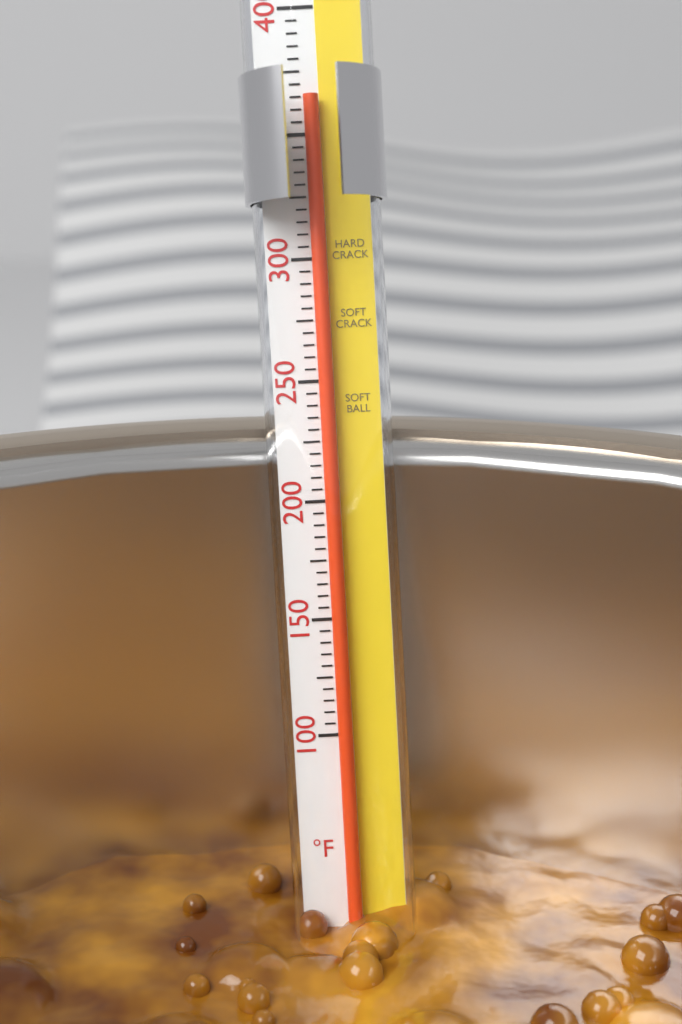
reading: 365 °F
